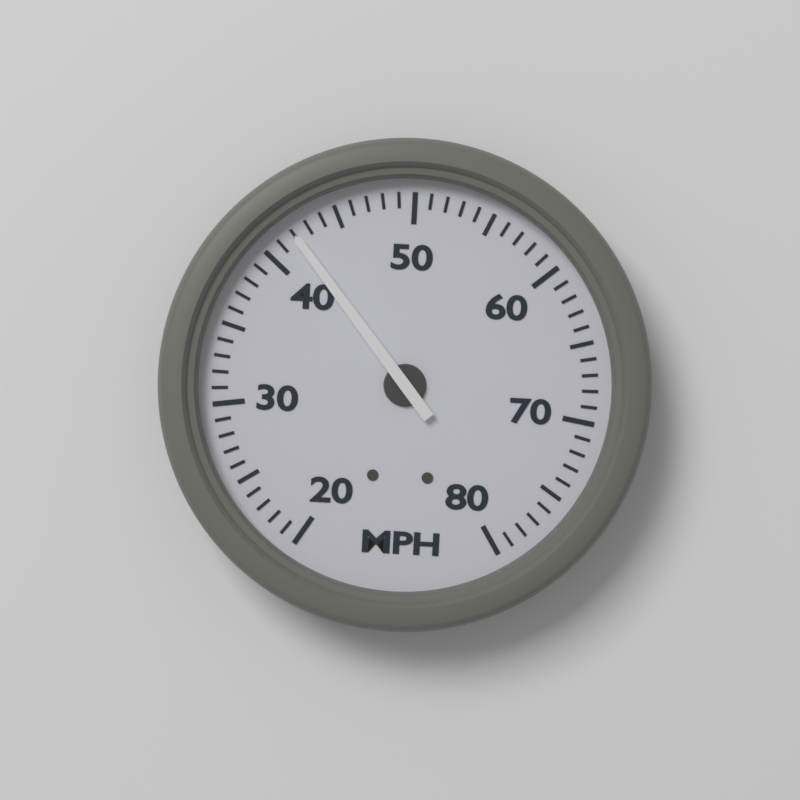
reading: 42 MPH
